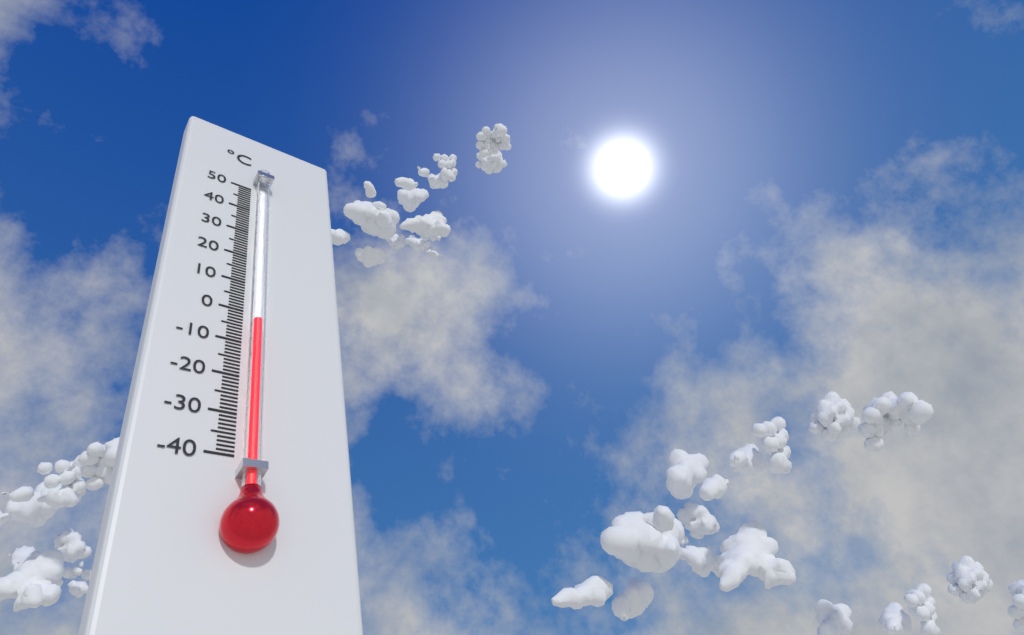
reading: -4 °C
